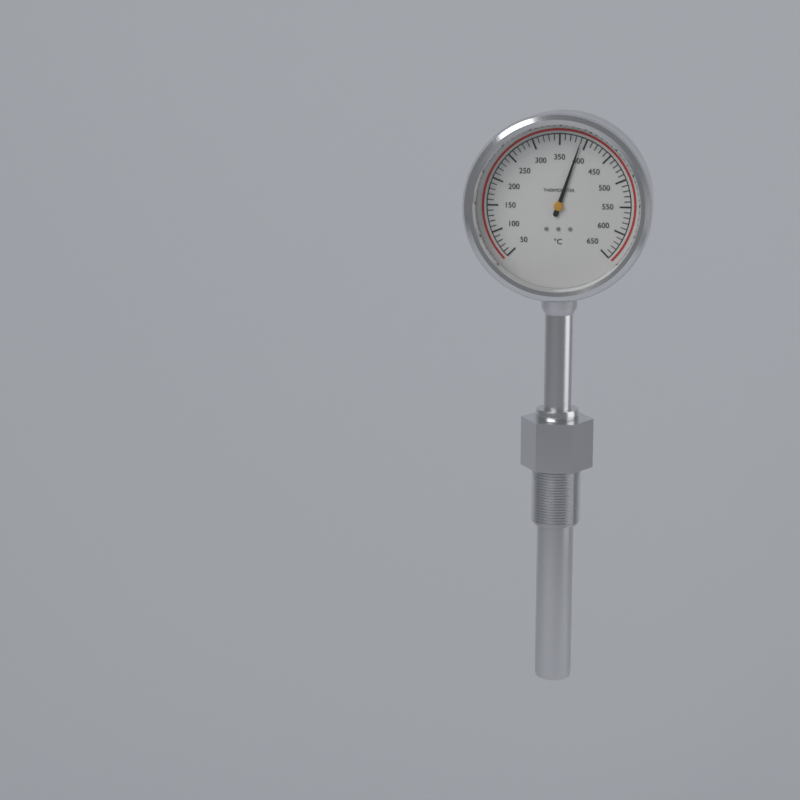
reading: 390 °C
